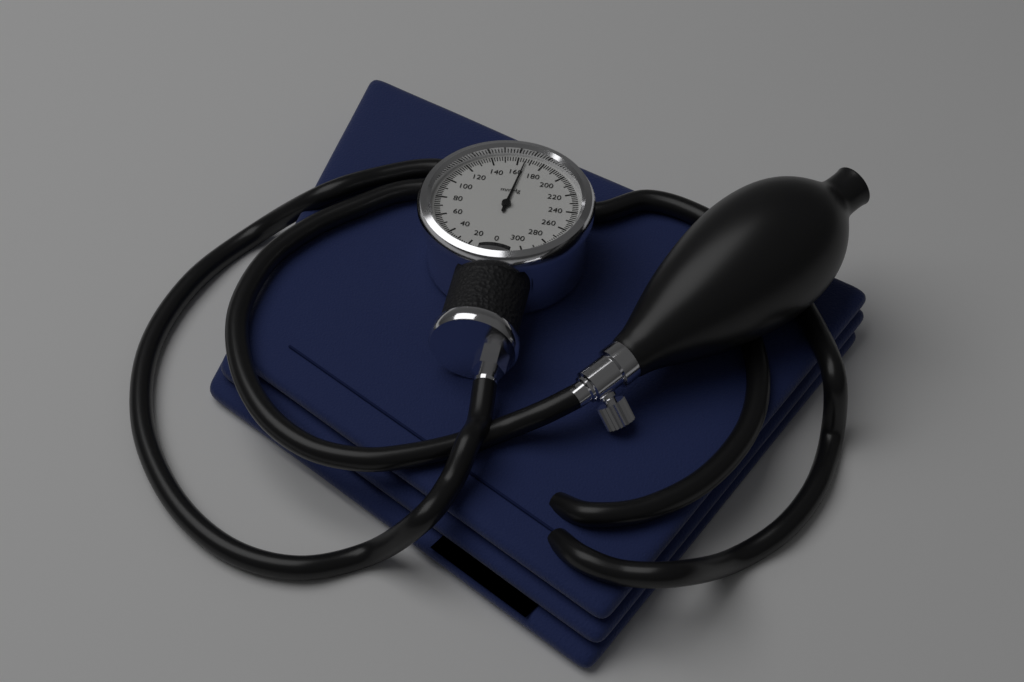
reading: 166 mmHg
